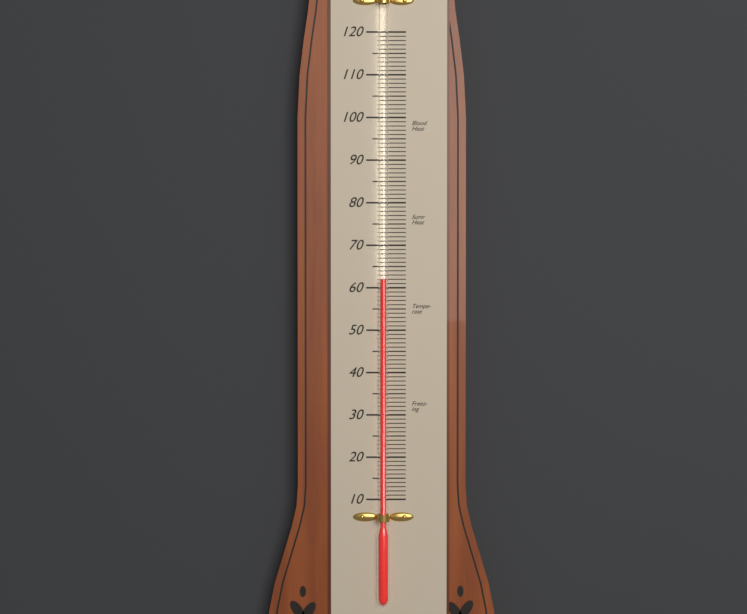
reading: 62 (no unit)
